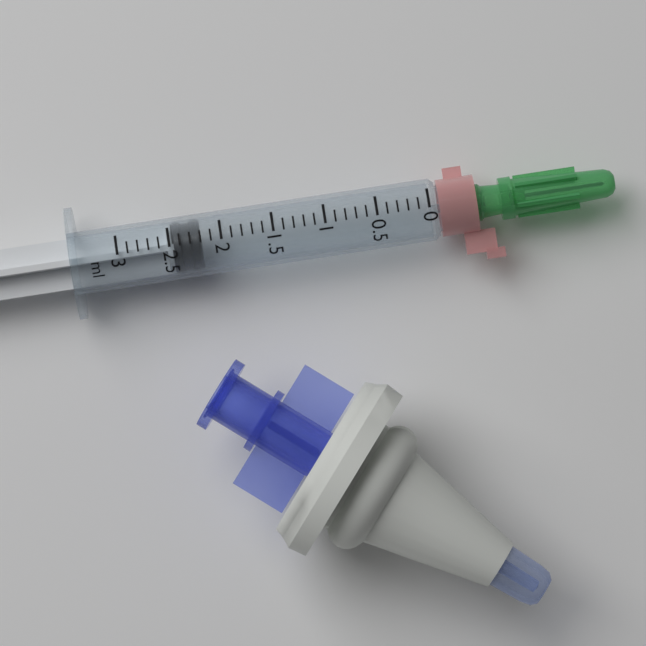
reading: 2.2 ml
